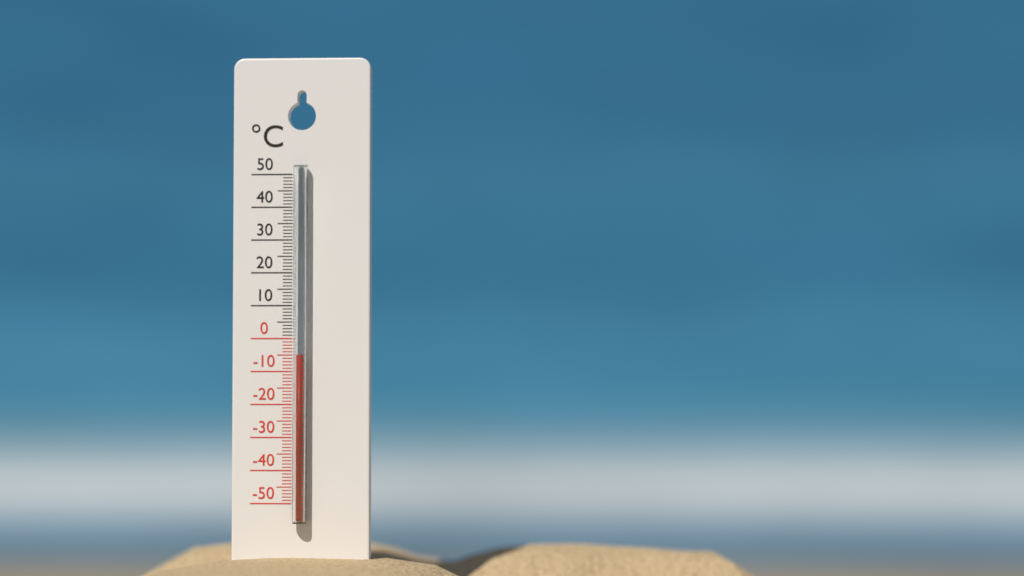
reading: -5 °C
